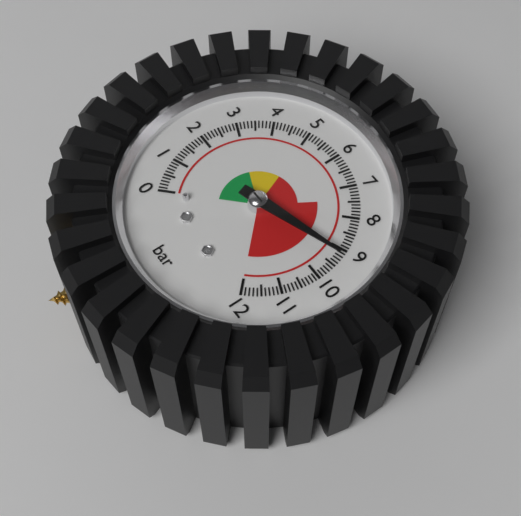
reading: 9.2 bar
